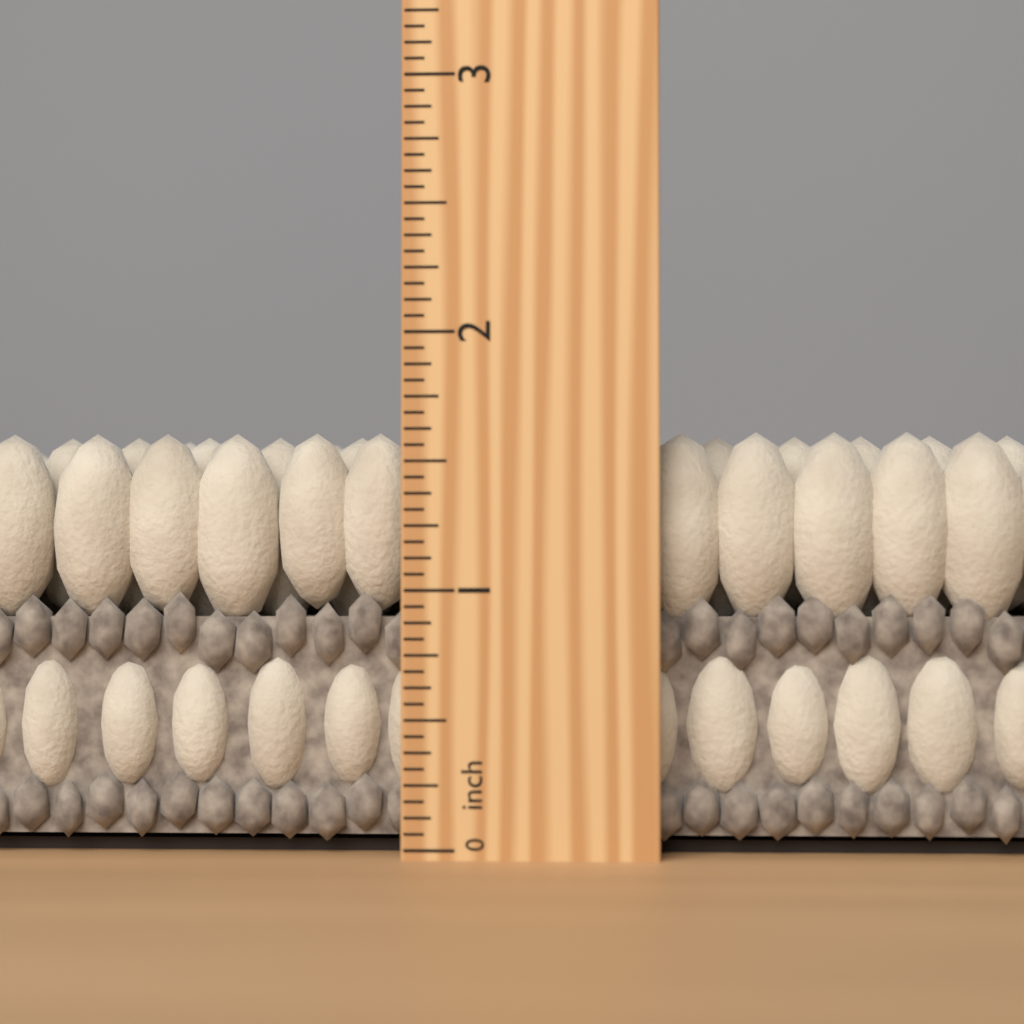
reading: 1.6250 inch
